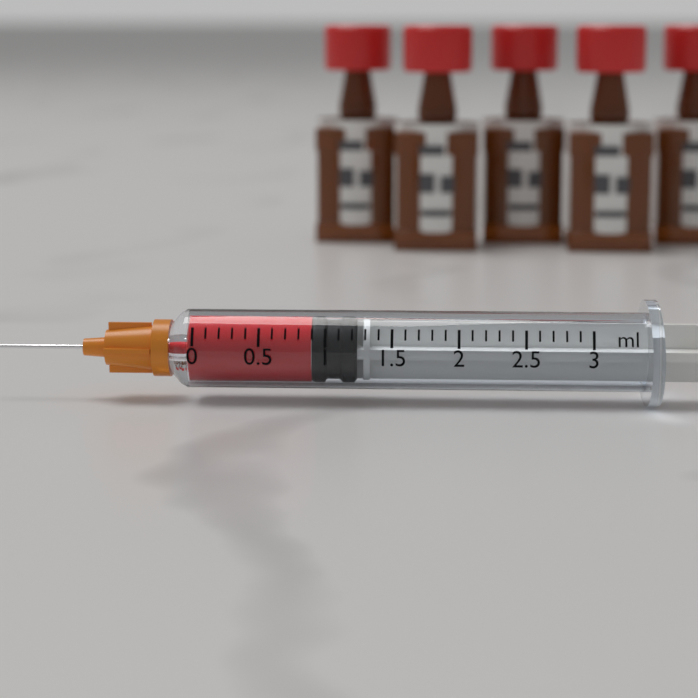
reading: 0.9 ml
